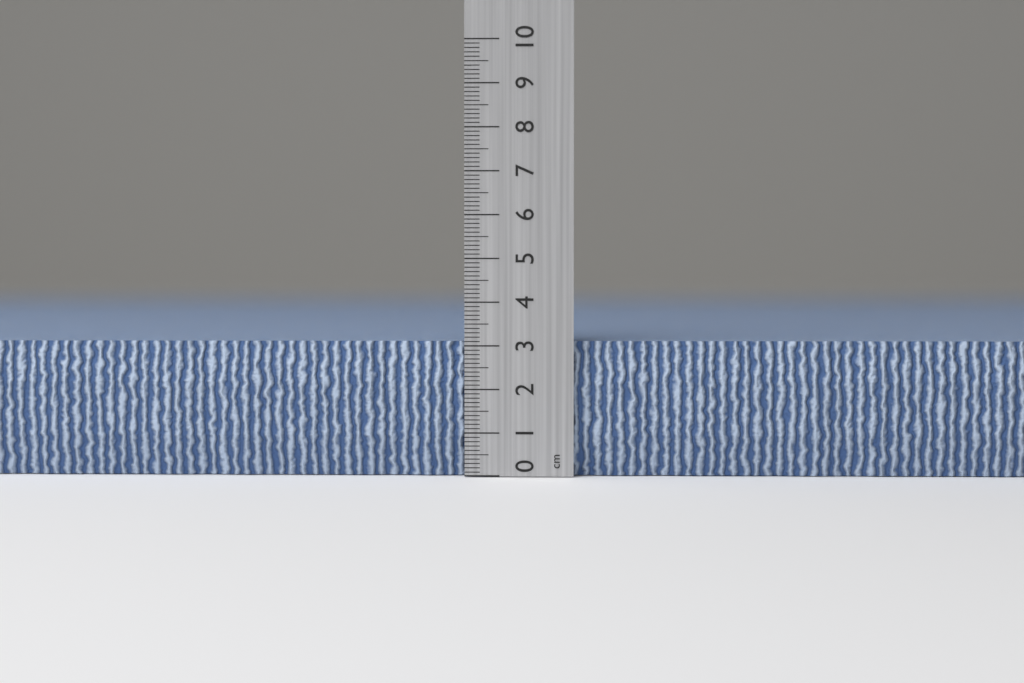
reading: 3.1 cm
